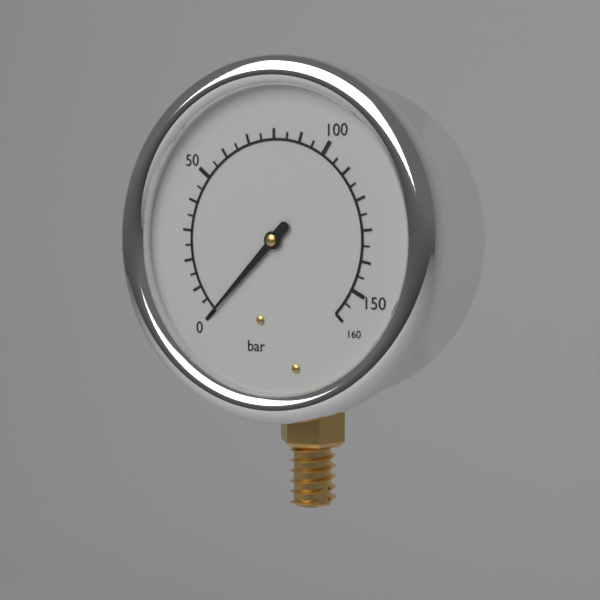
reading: 0 bar
